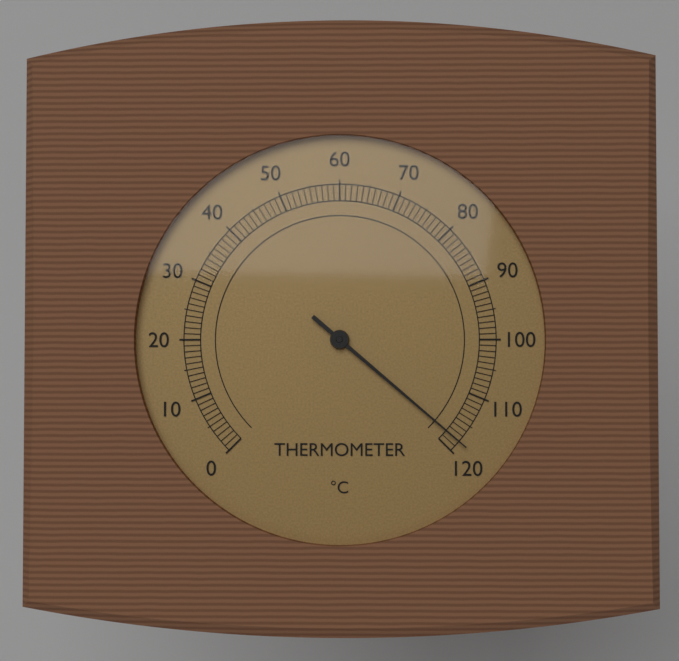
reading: 118 °C
